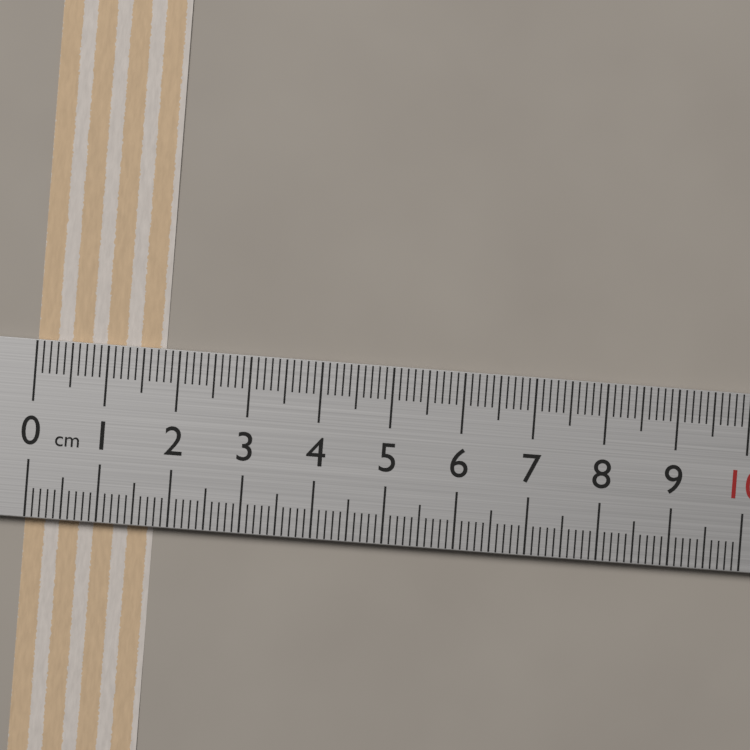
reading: 1.8 cm
